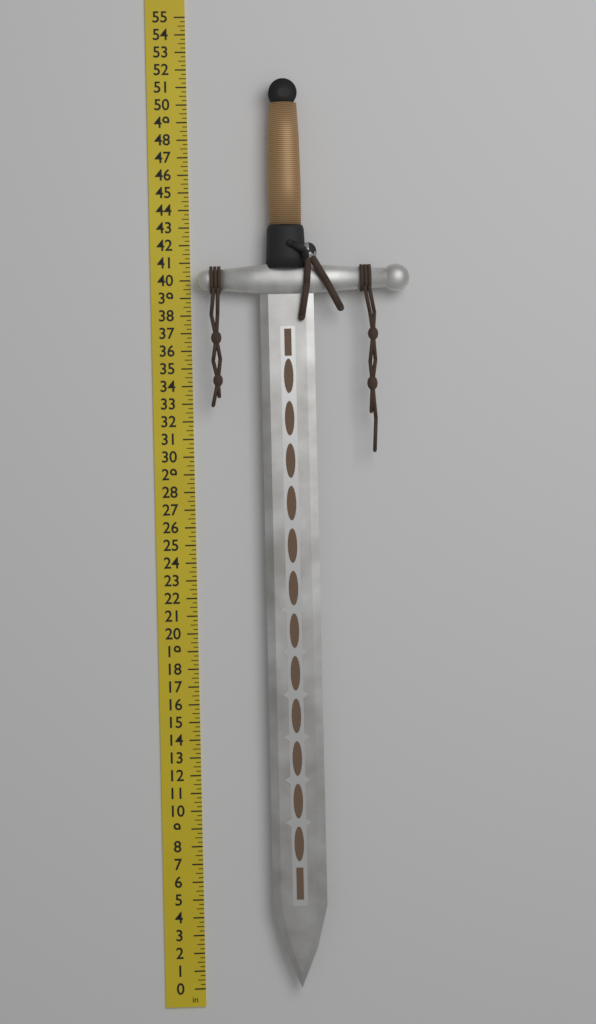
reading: 51.25 in
